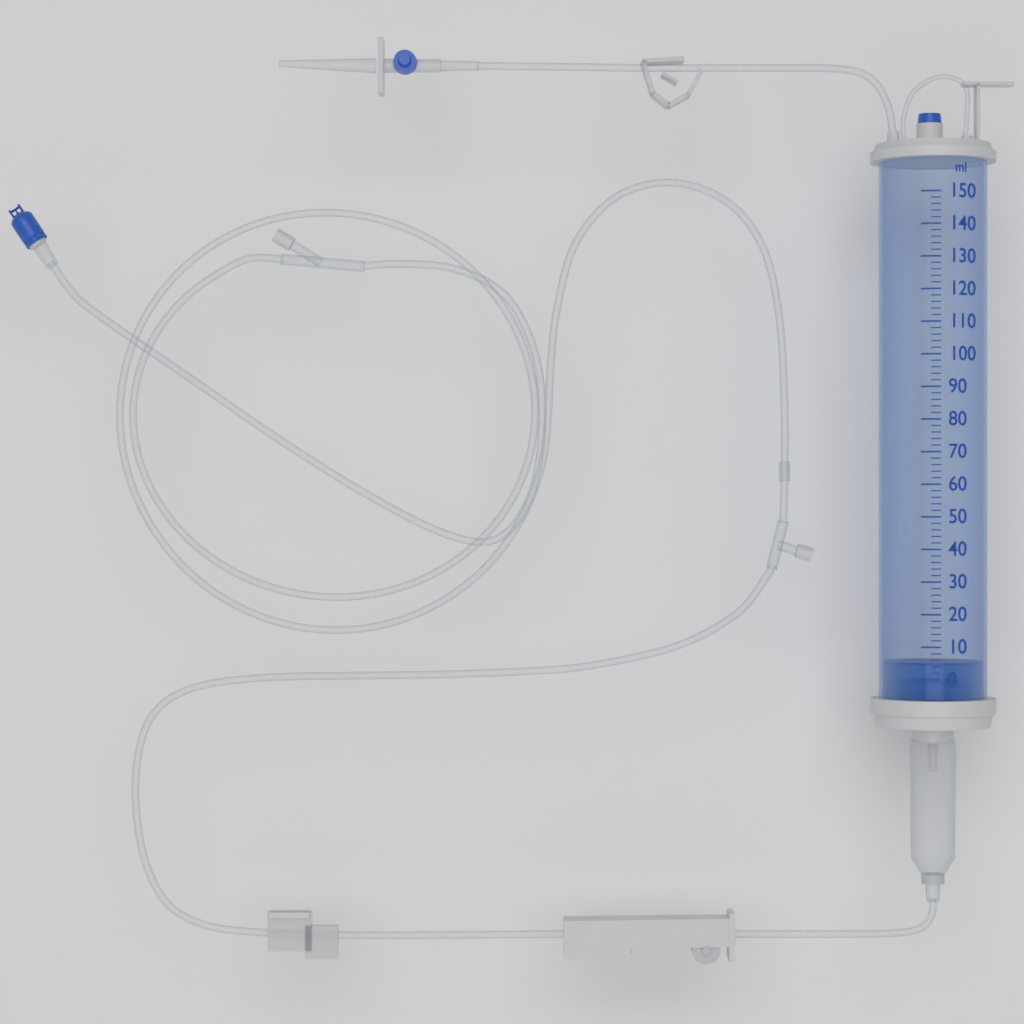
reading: 5 ml
